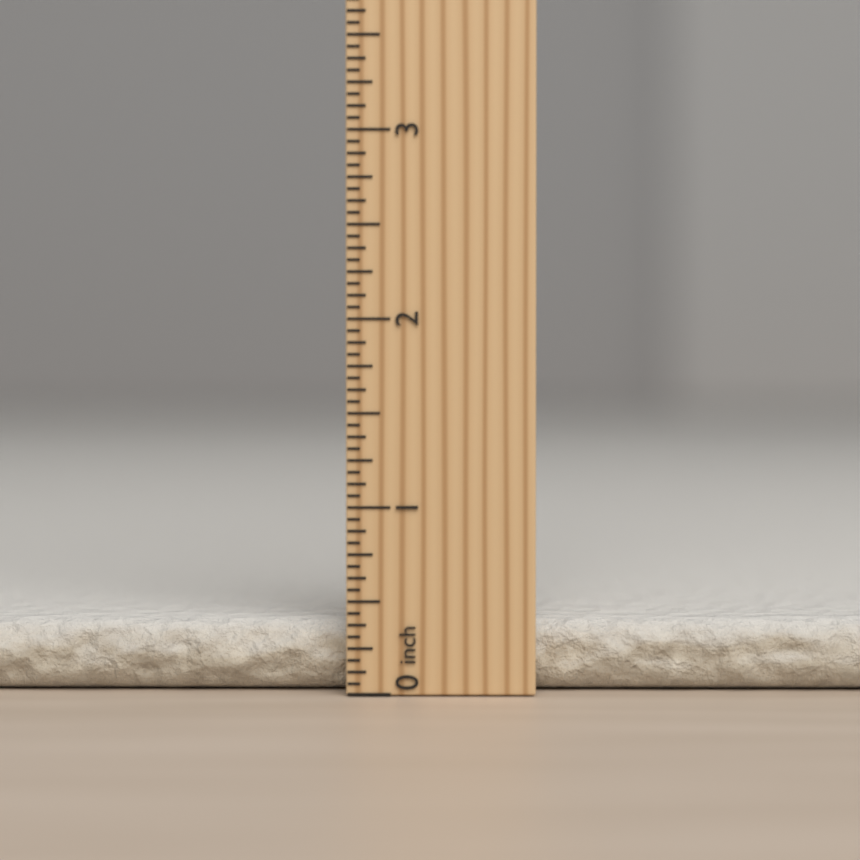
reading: 0.3750 inch
